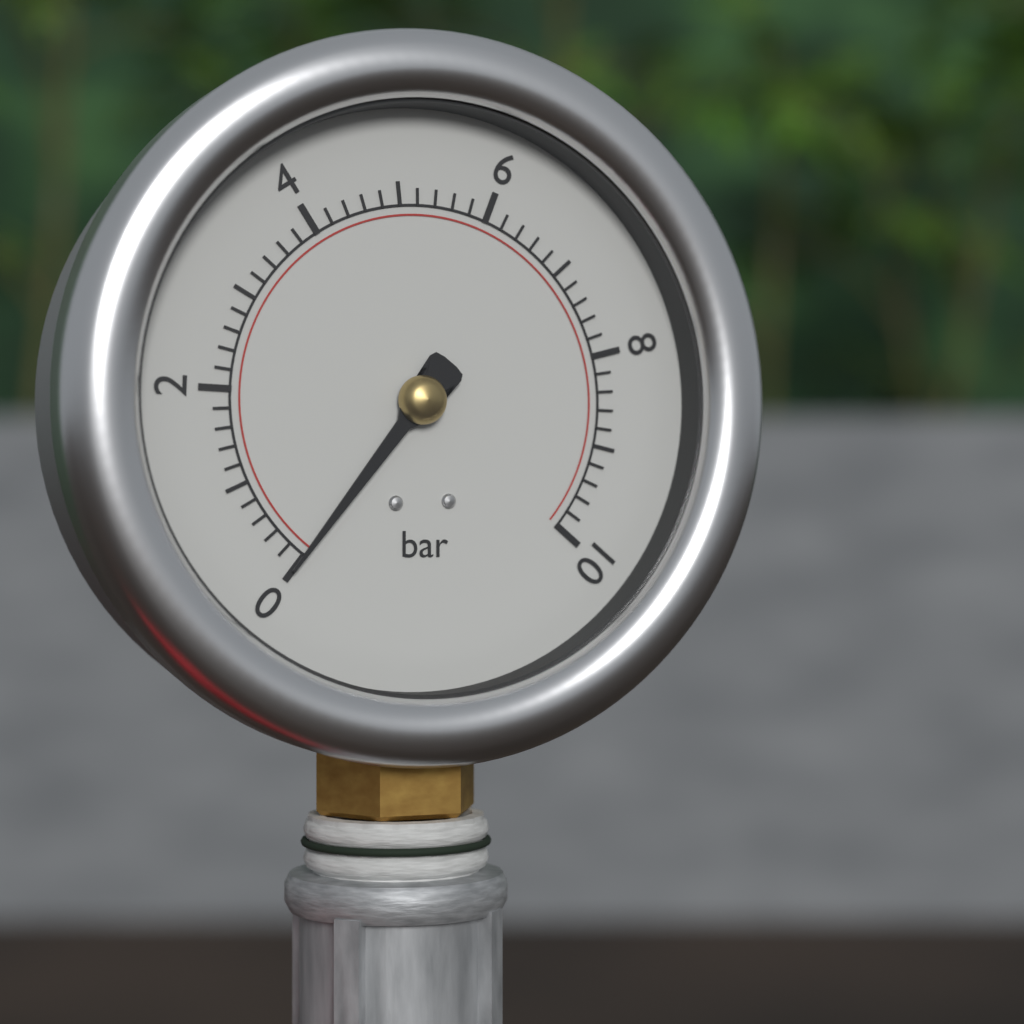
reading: 0.0 bar
